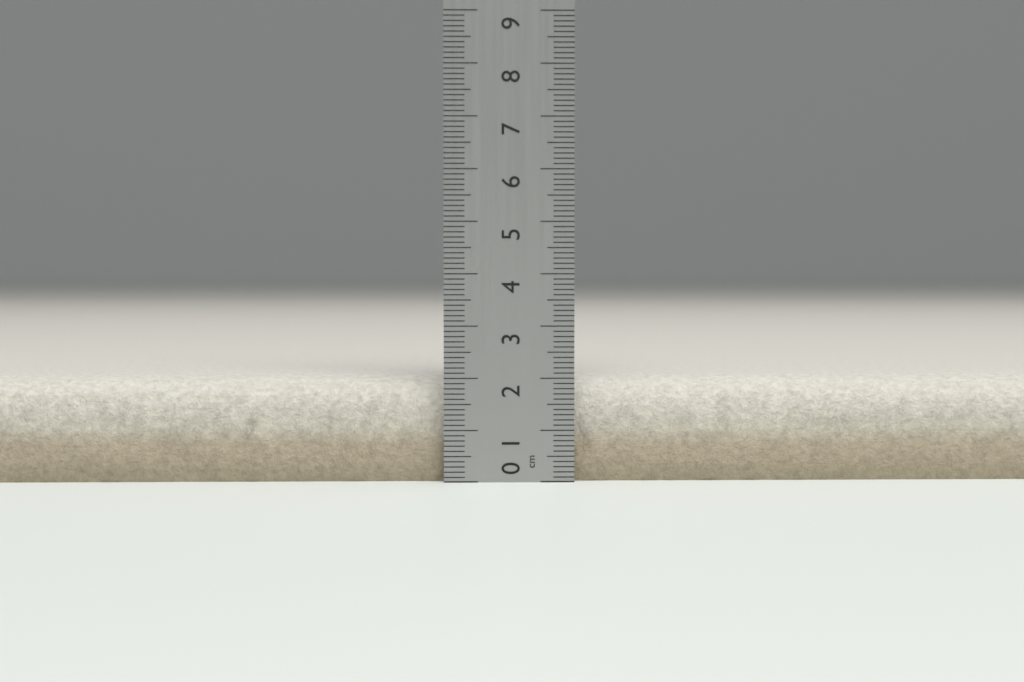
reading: 2.0 cm
